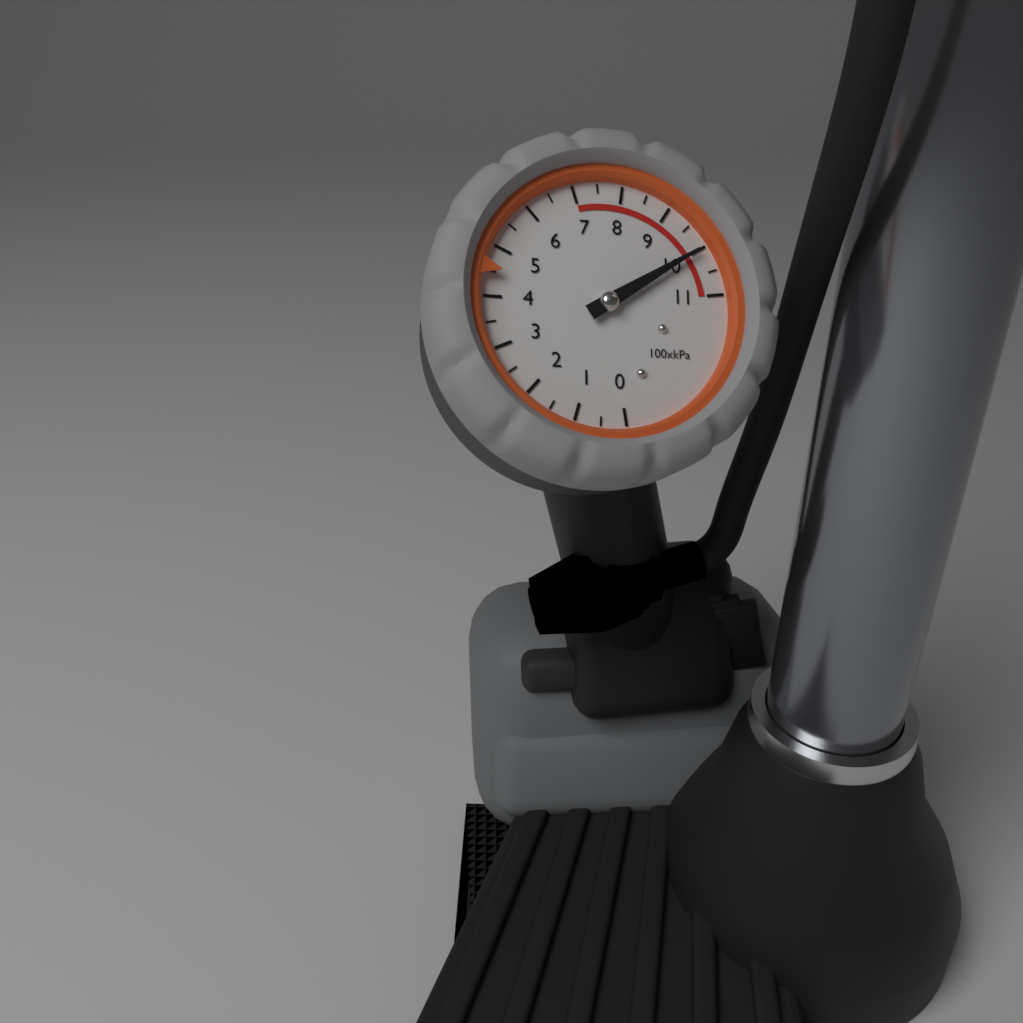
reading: 1000 kPa
